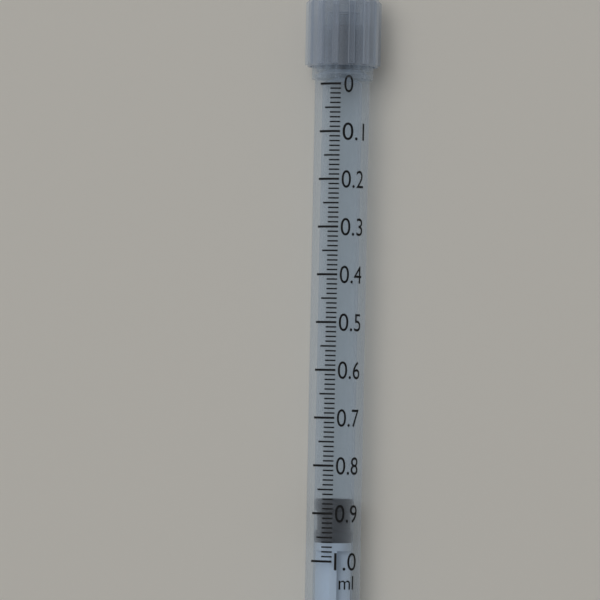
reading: 0.87 ml
